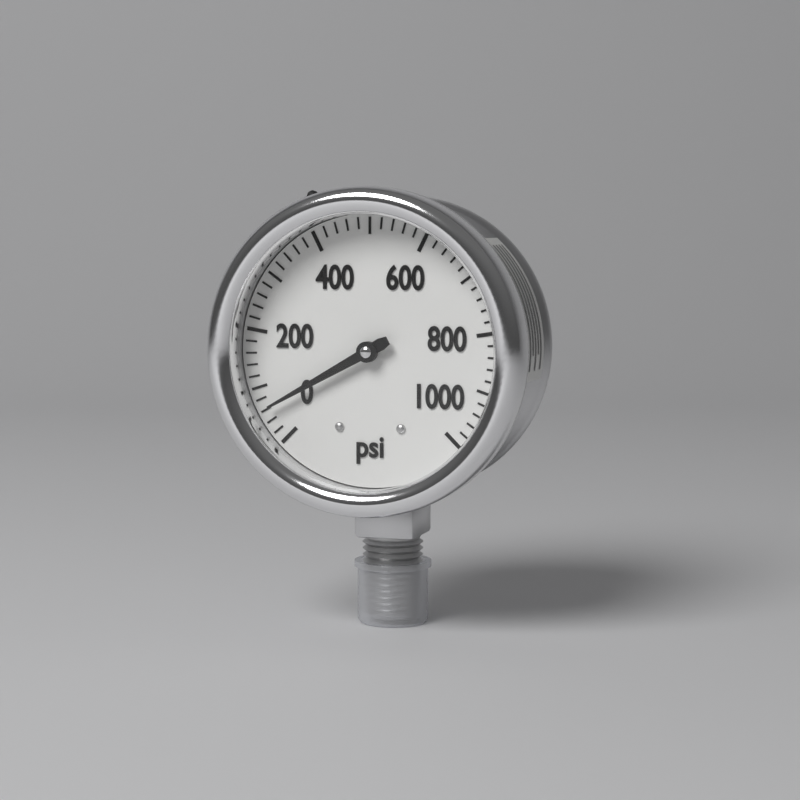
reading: 60 psi
